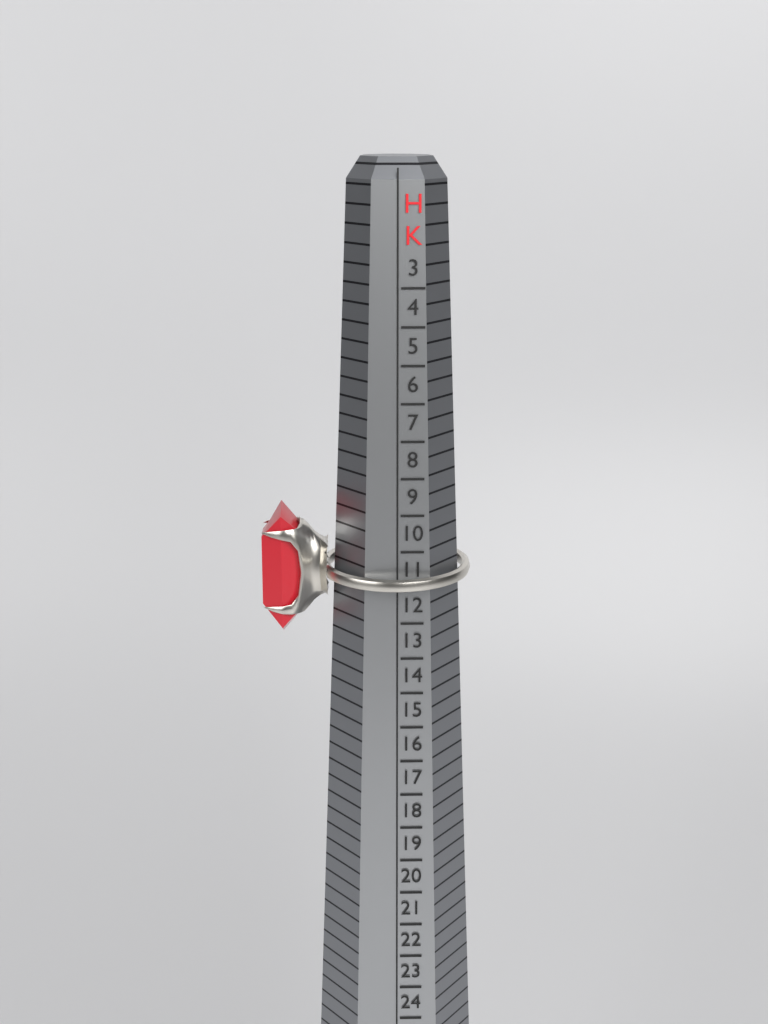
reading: 11 HK
